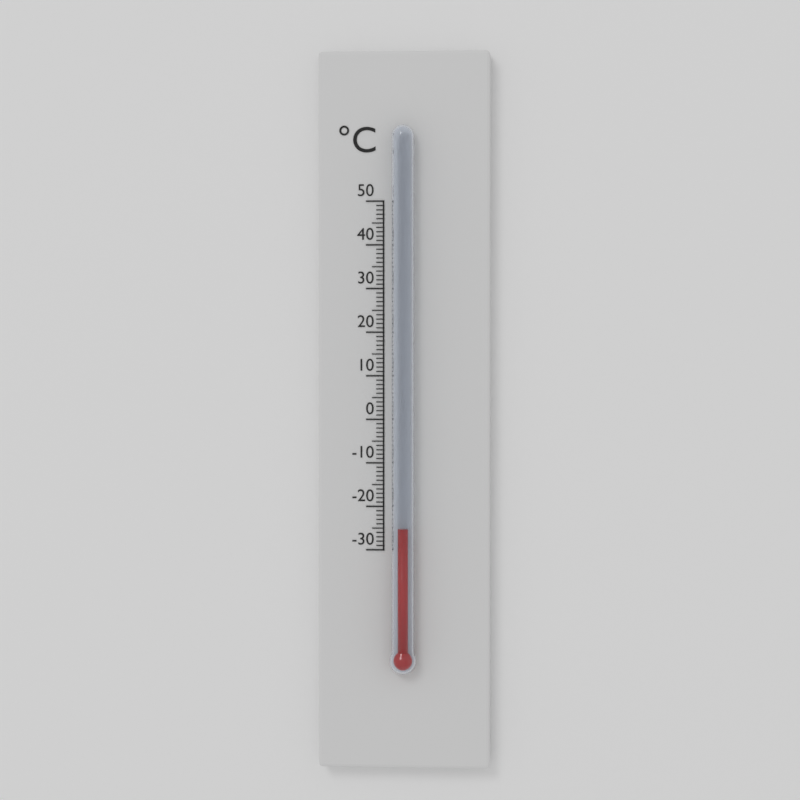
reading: -25 °C
